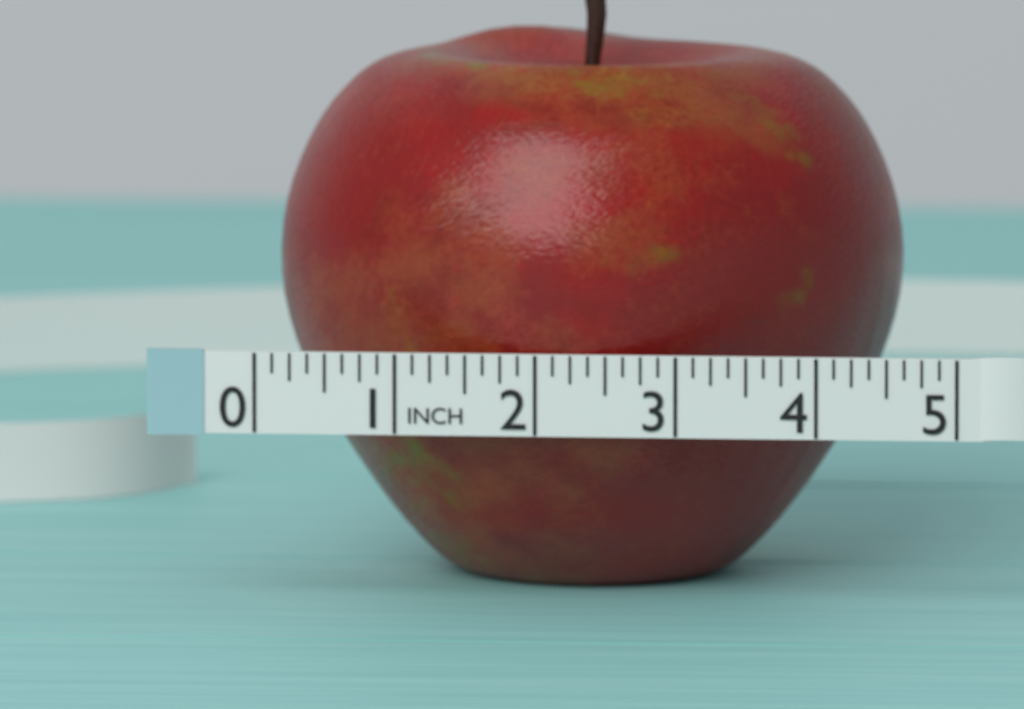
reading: 4.500 in
